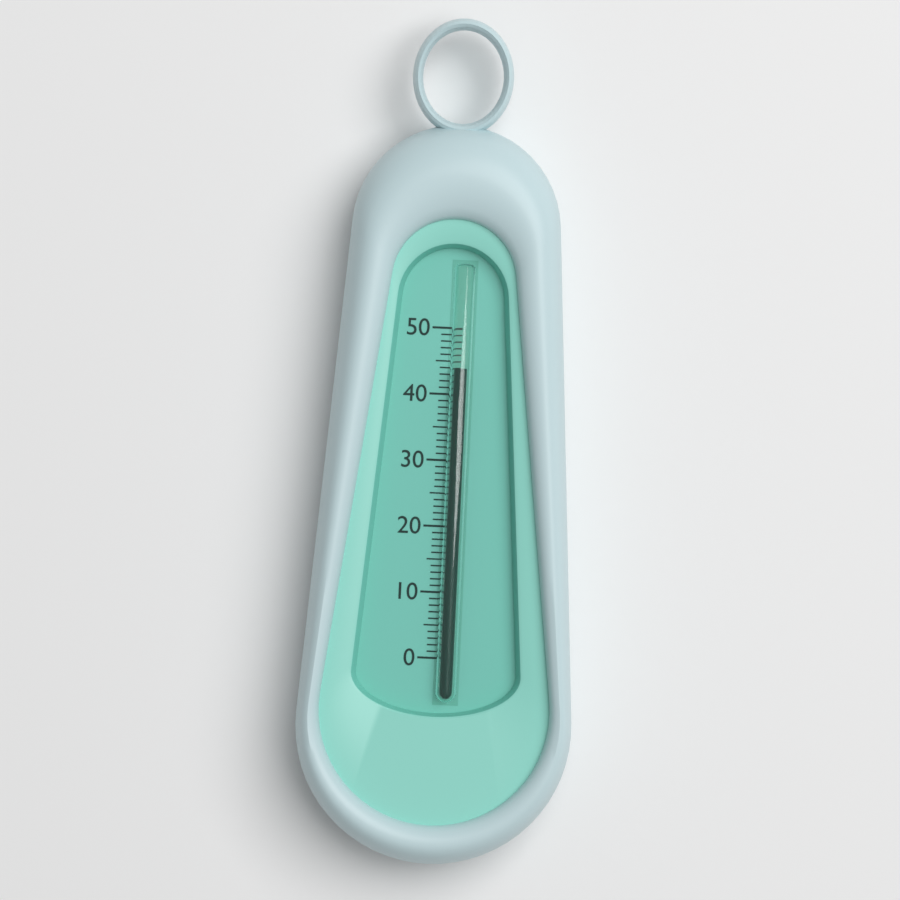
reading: 44 (no unit)
